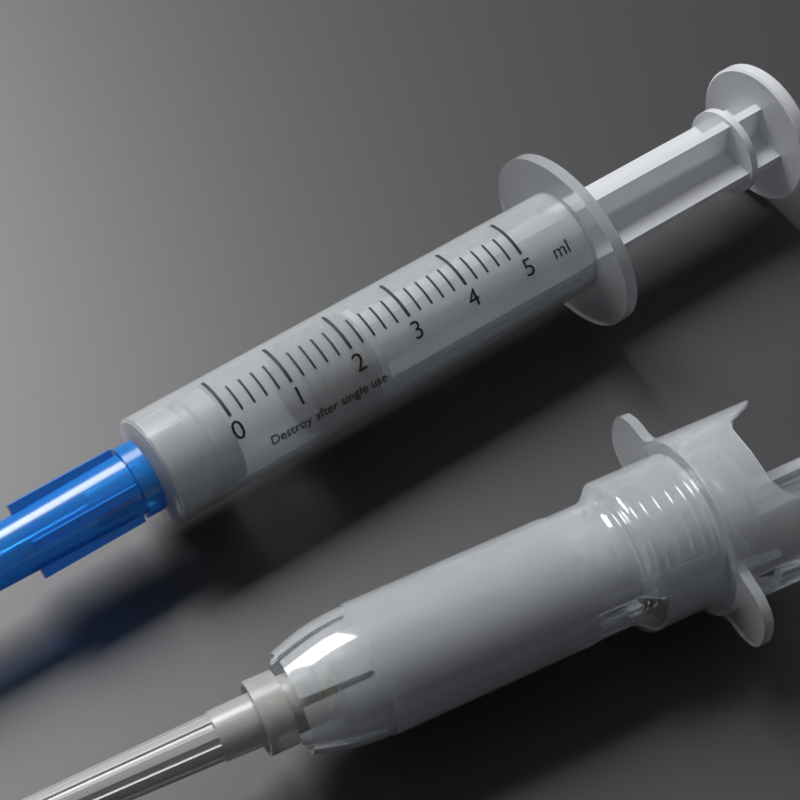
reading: 1.2 ml
